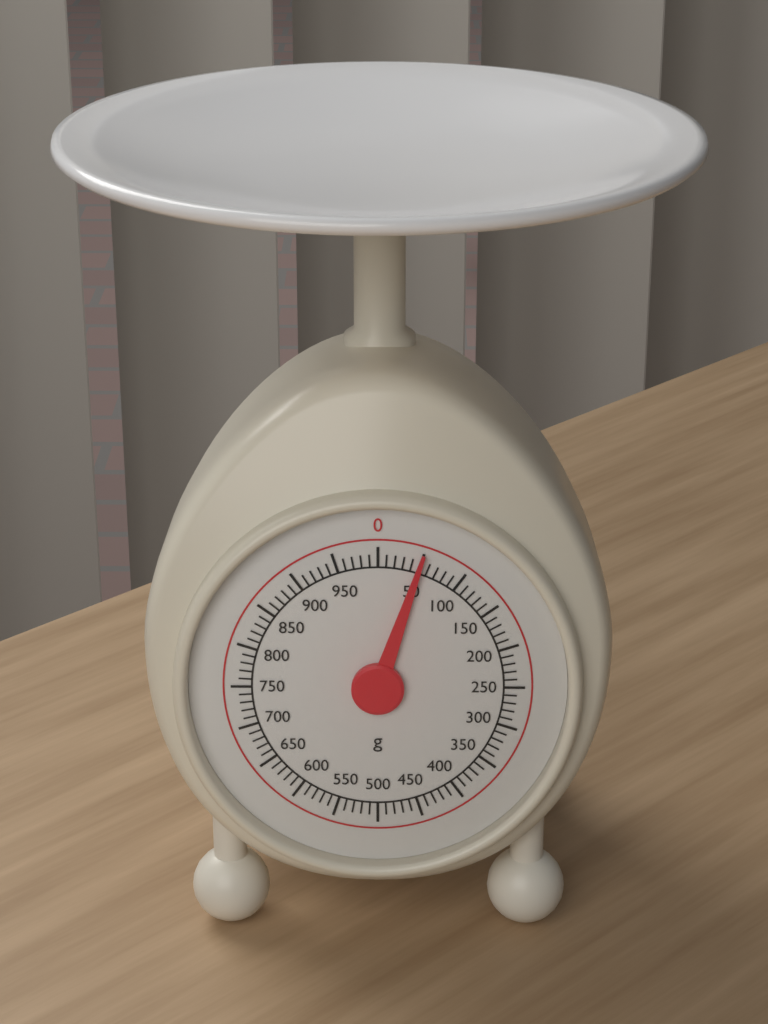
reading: 50 g
